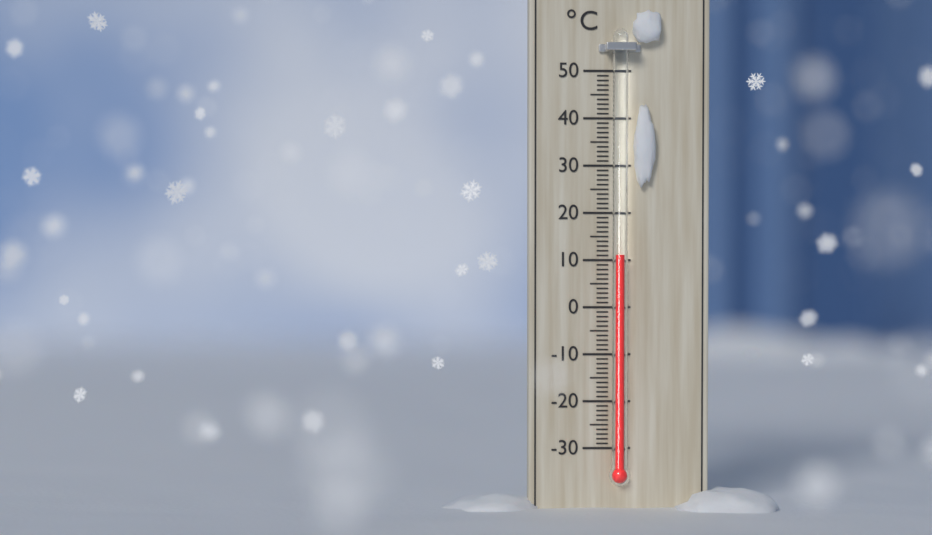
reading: 11 °C
